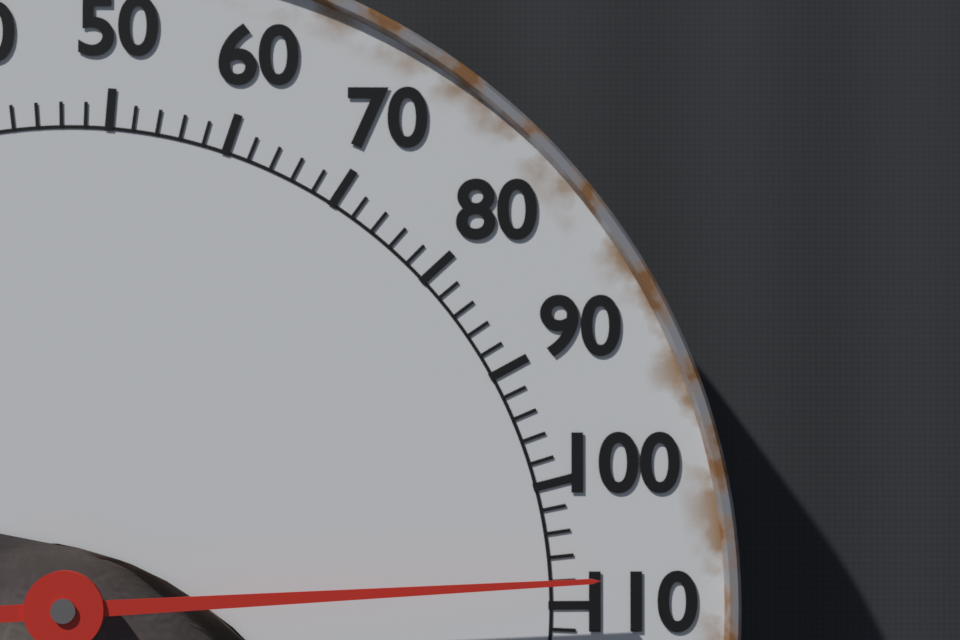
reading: 108 °F
